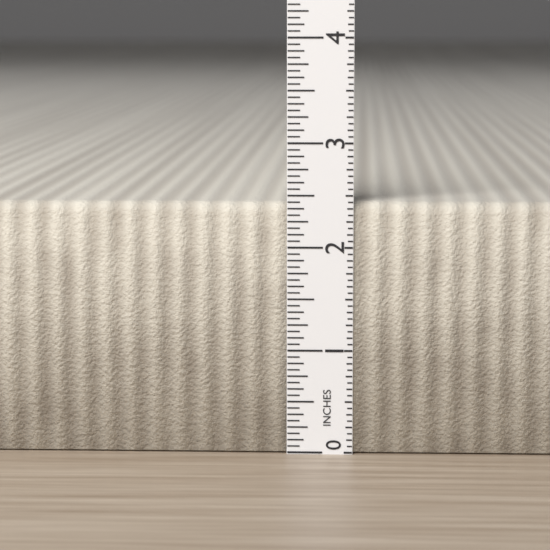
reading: 2.4375 in
